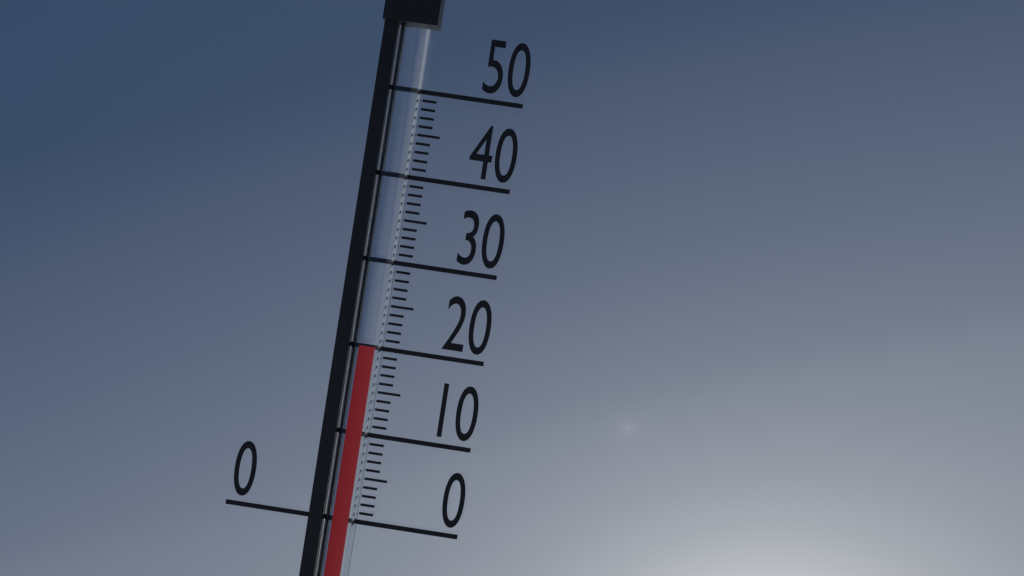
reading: 20 (no unit)
